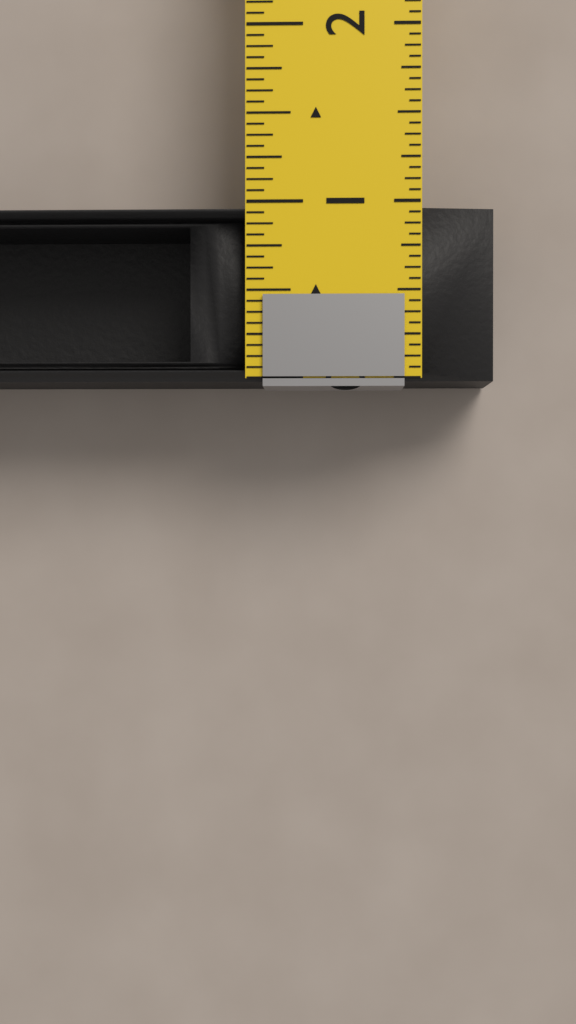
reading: 1.0000 in
